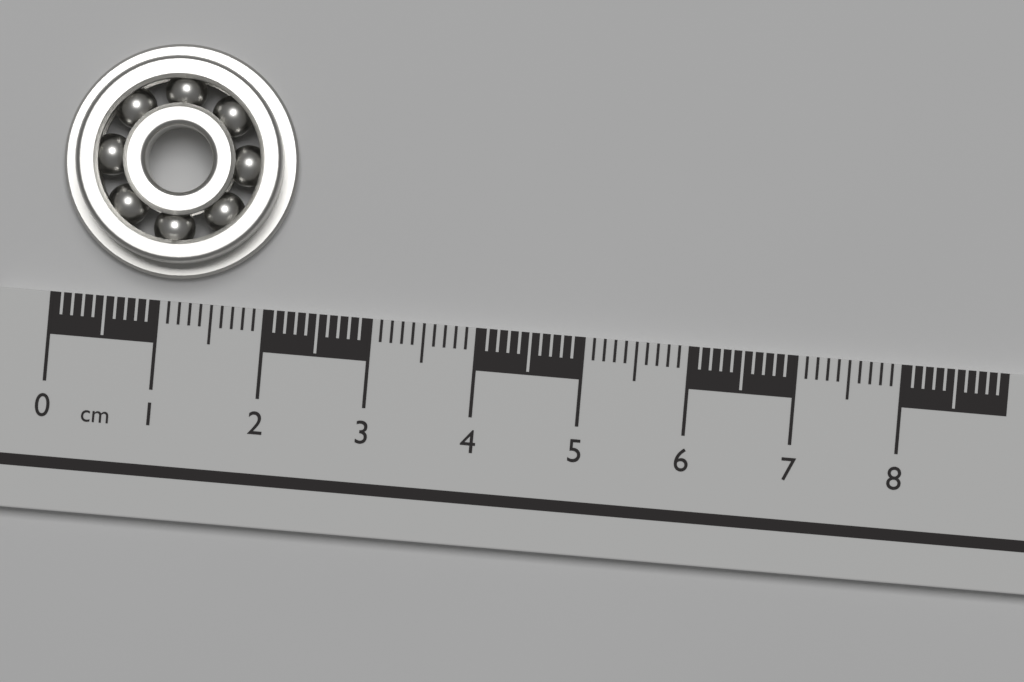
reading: 2.2 cm
